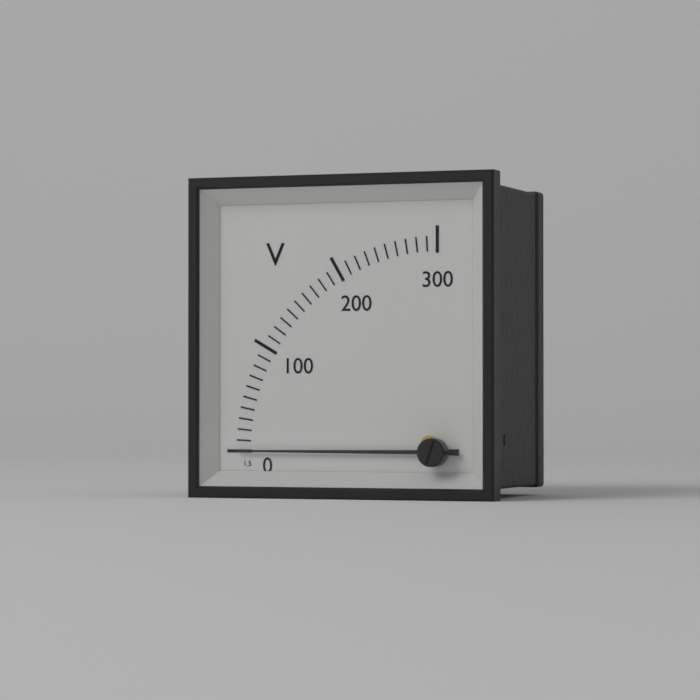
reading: 0 V
